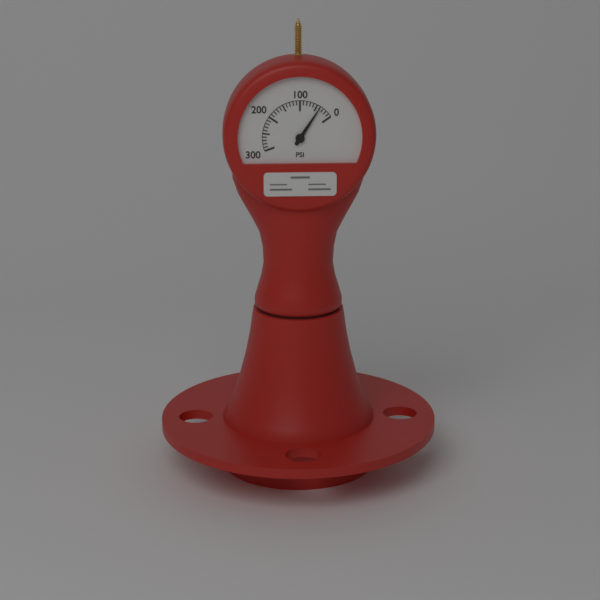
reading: 40 psi
